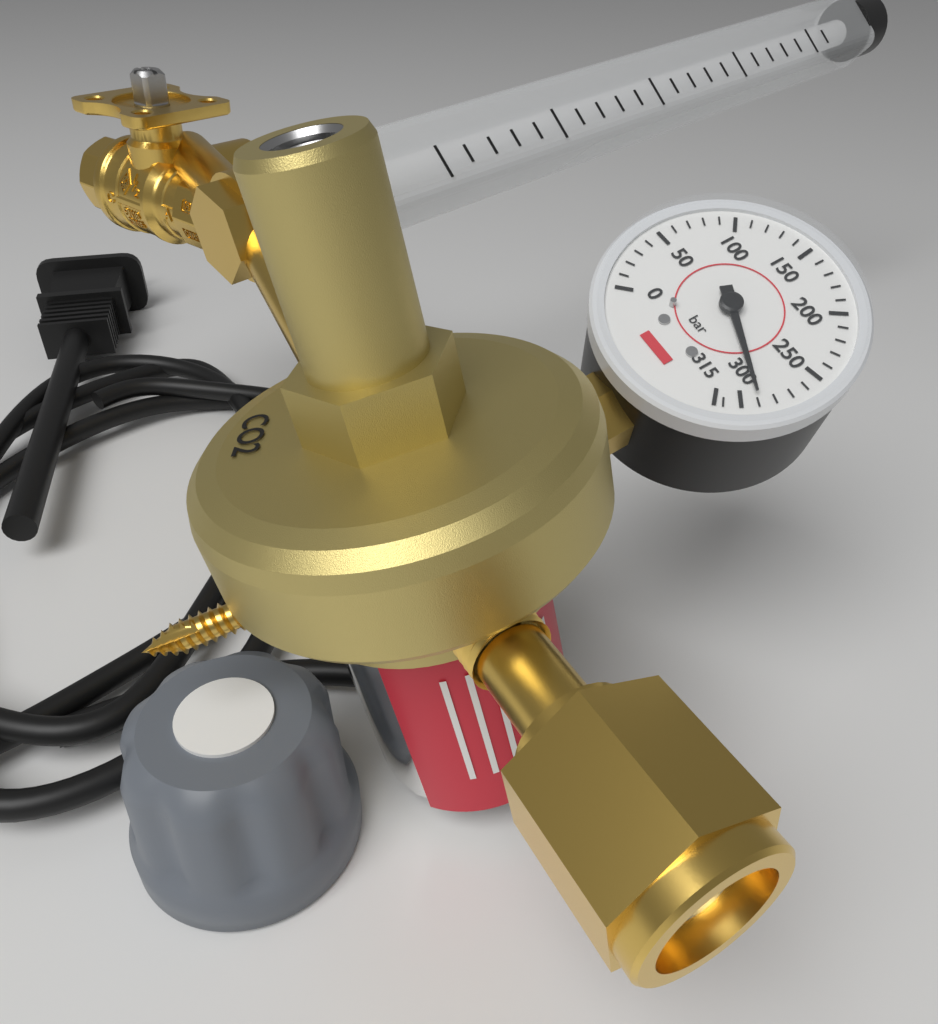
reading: 290 bar
